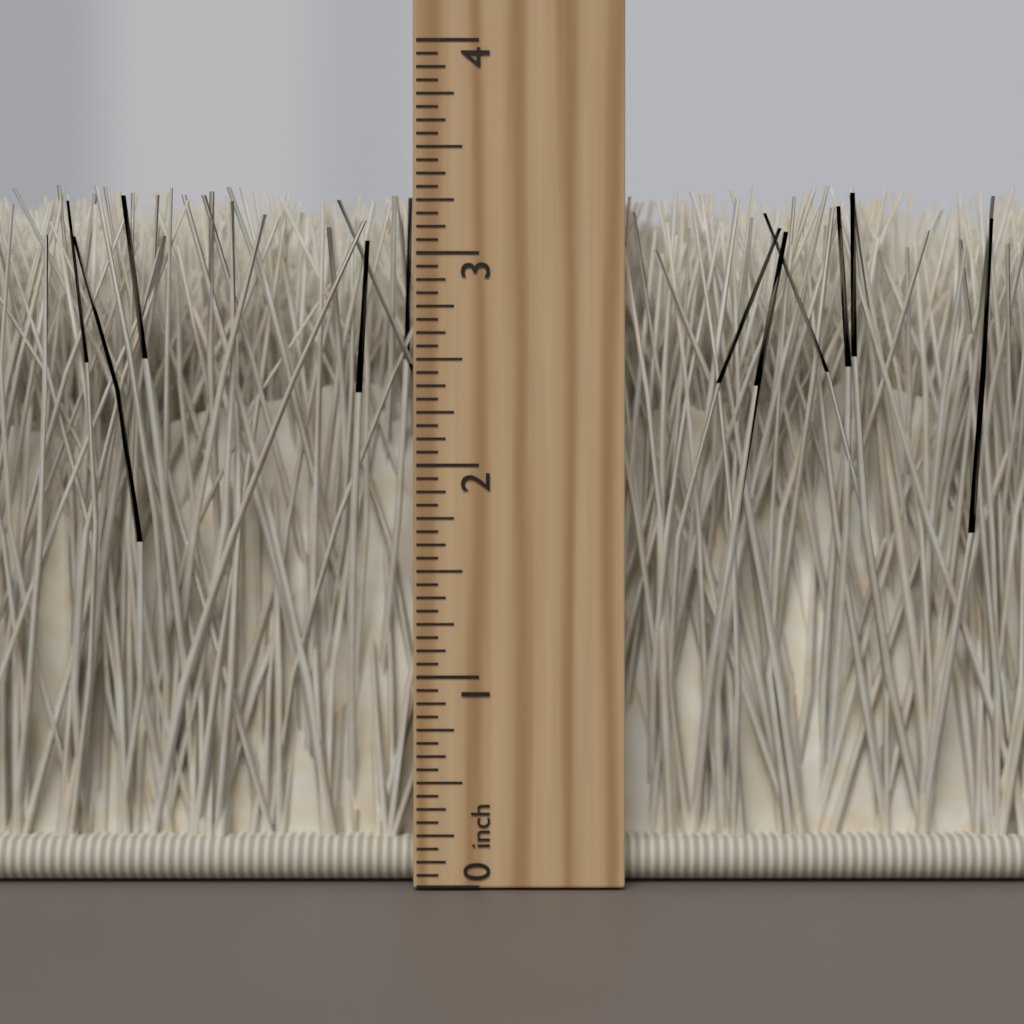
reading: 3.3125 inch
